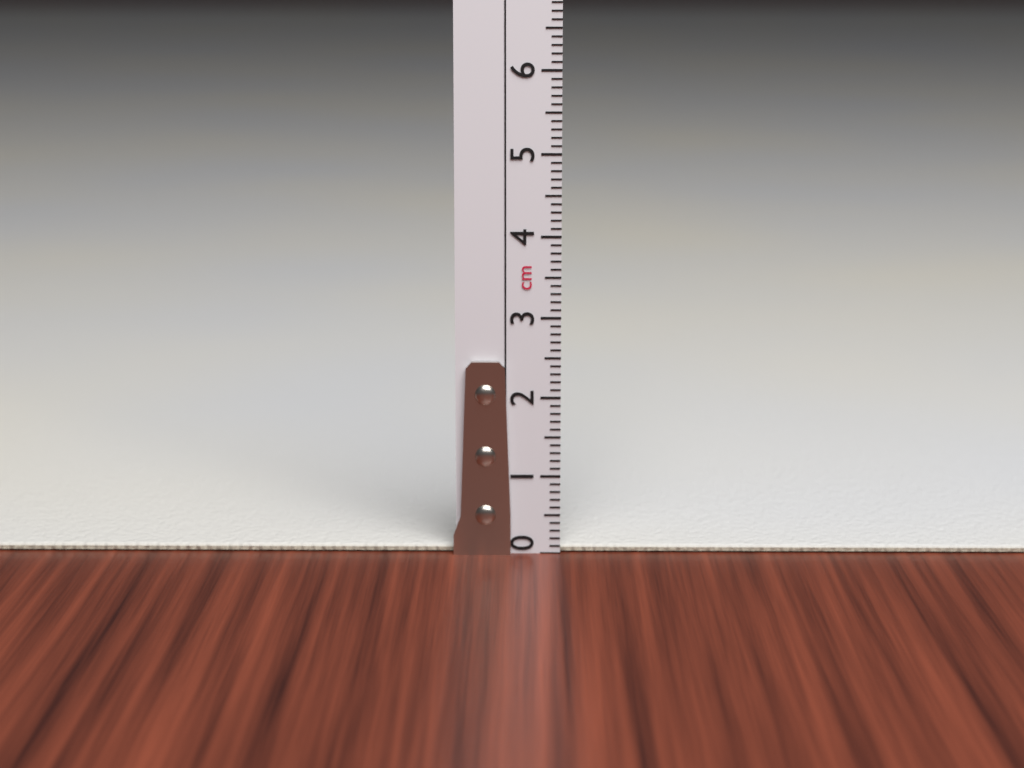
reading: 0.1 cm
